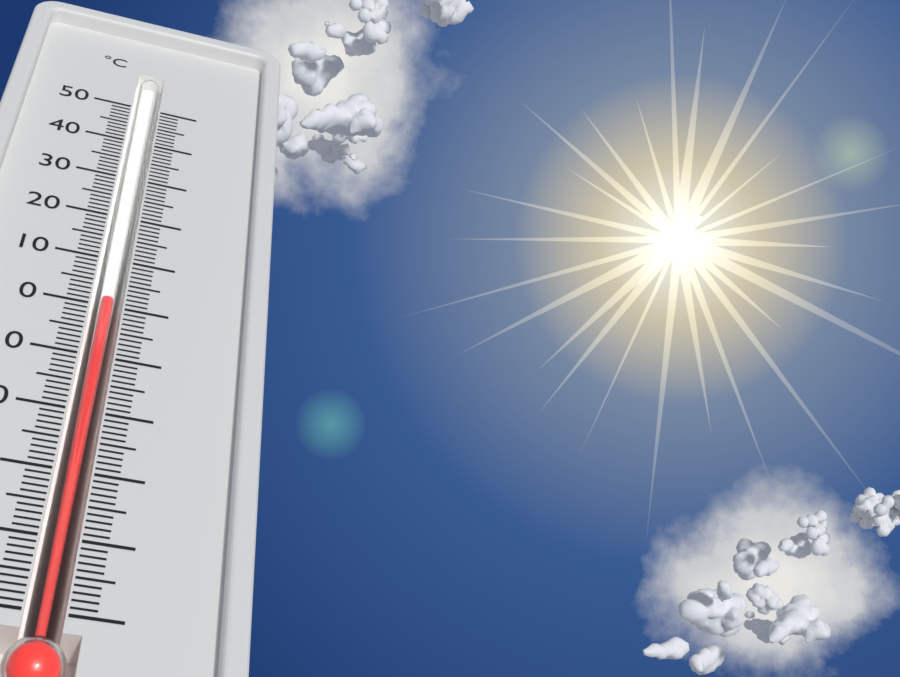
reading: 2 °C
